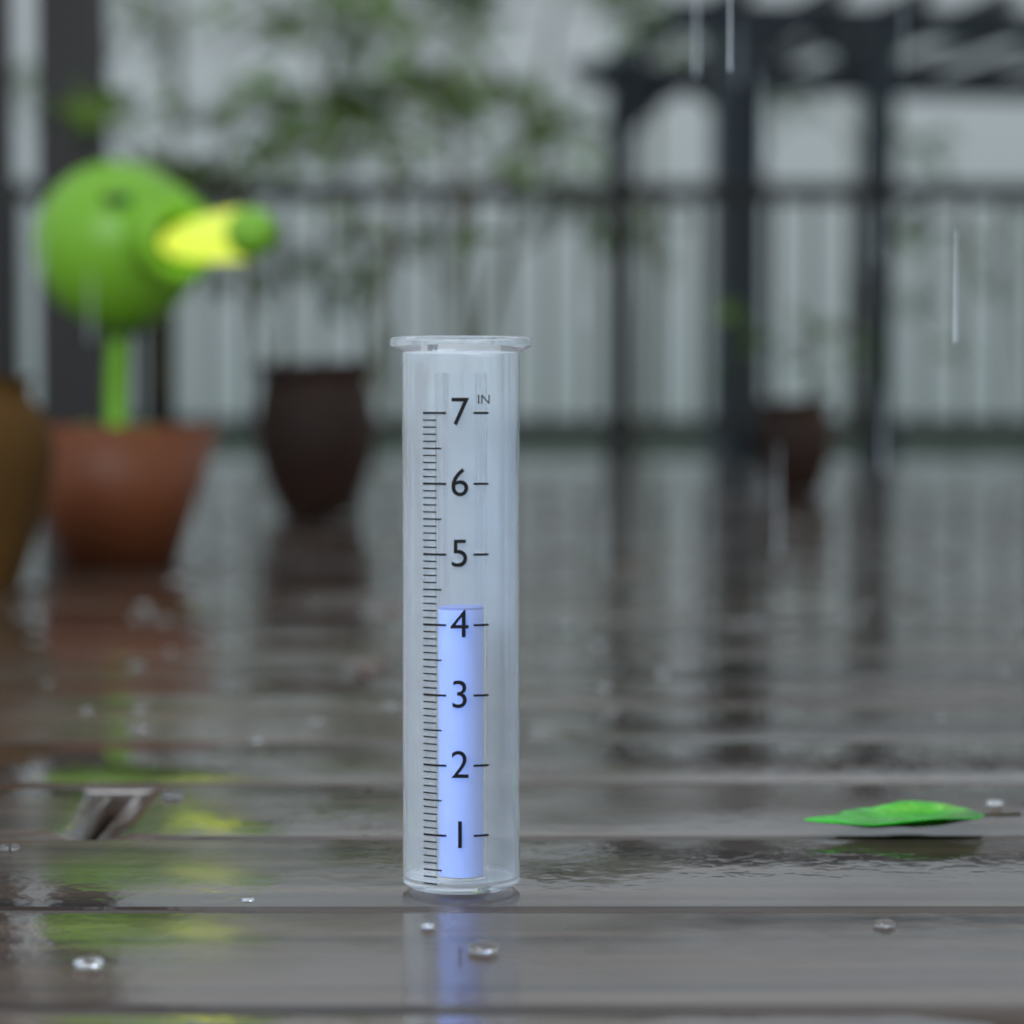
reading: 4.2 in
